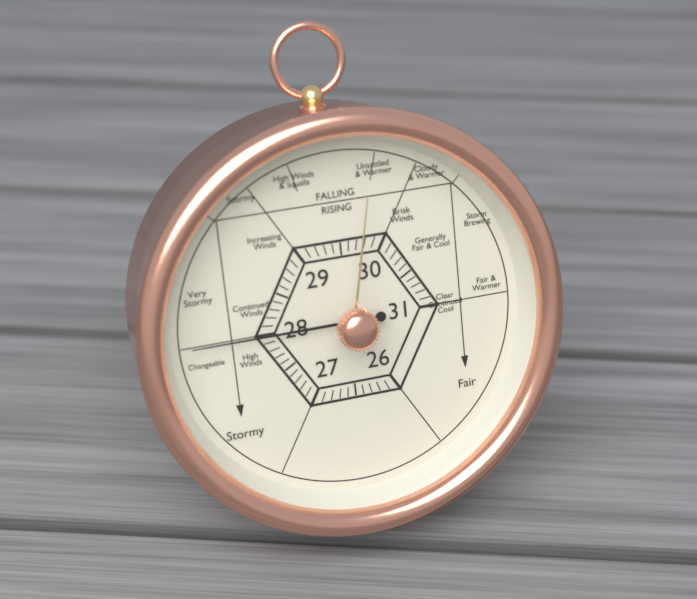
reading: 28.0 (no unit)
